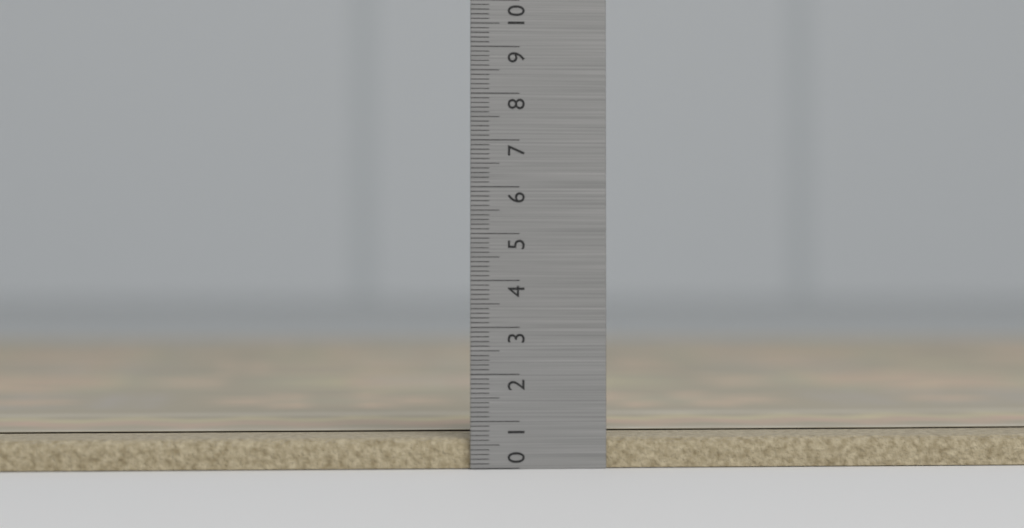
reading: 0.7 (no unit)
